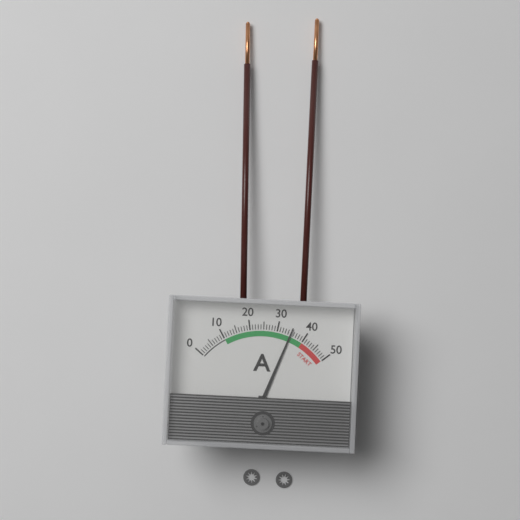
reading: 35 A
